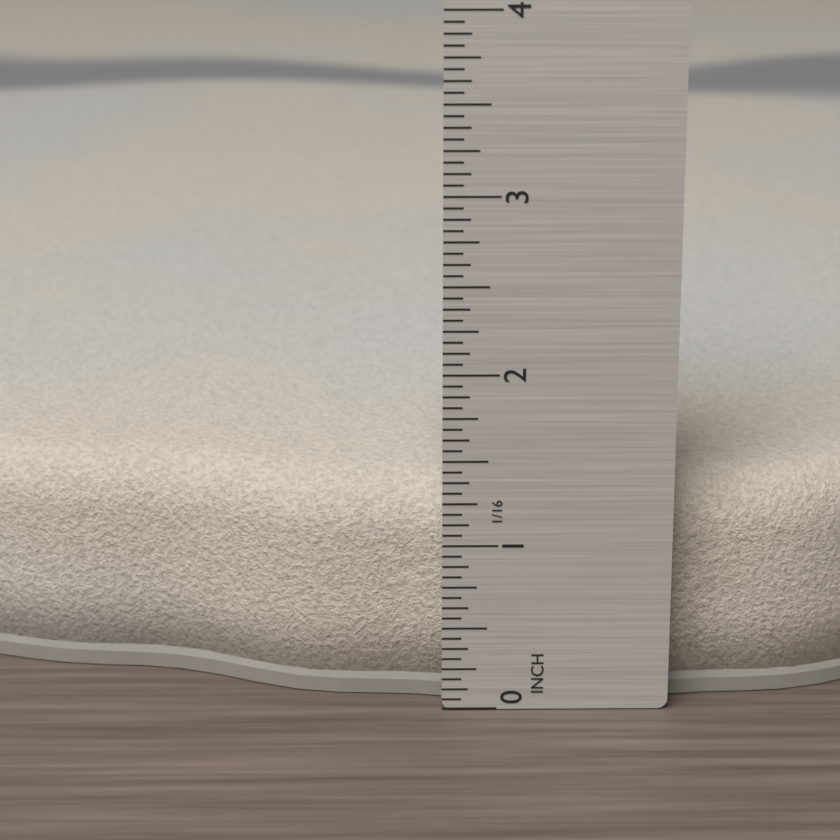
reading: 1.3125 in
